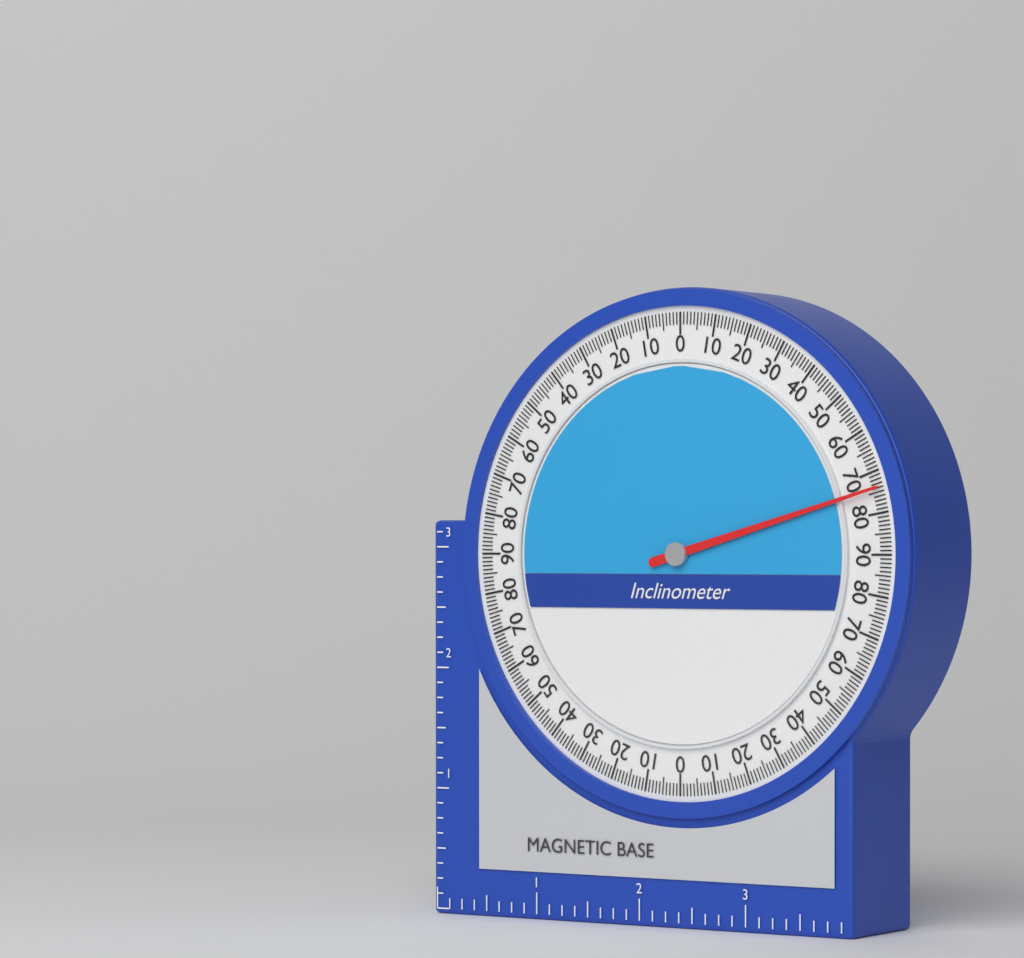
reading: 74 (no unit)
